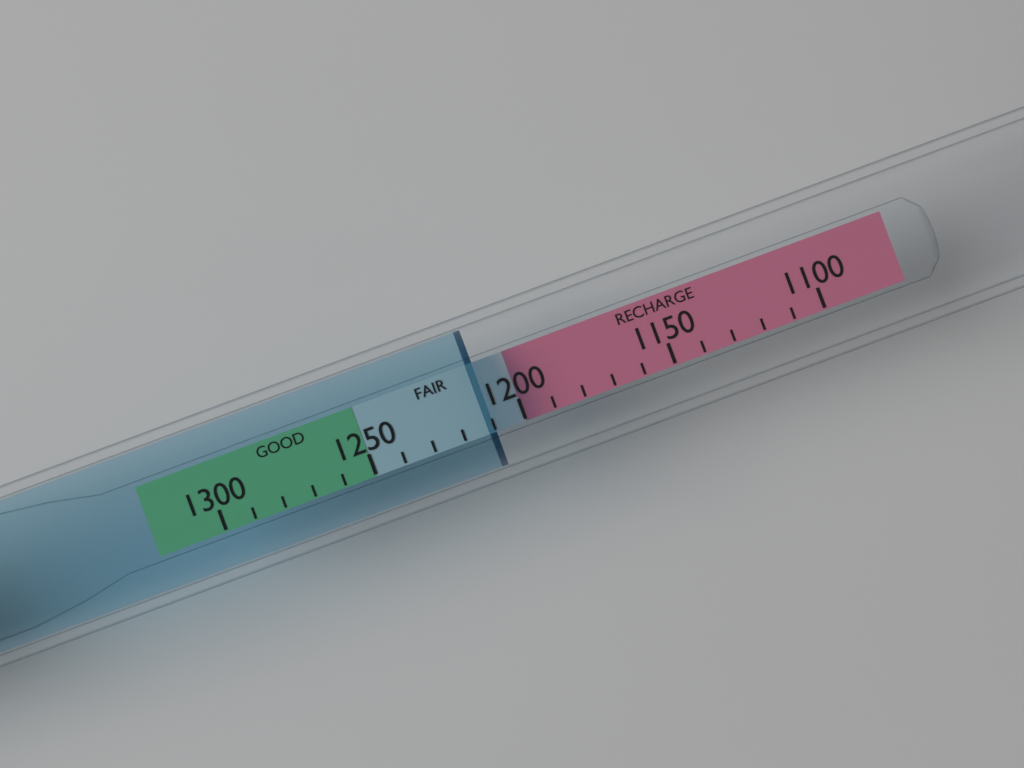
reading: 1210 (no unit)
